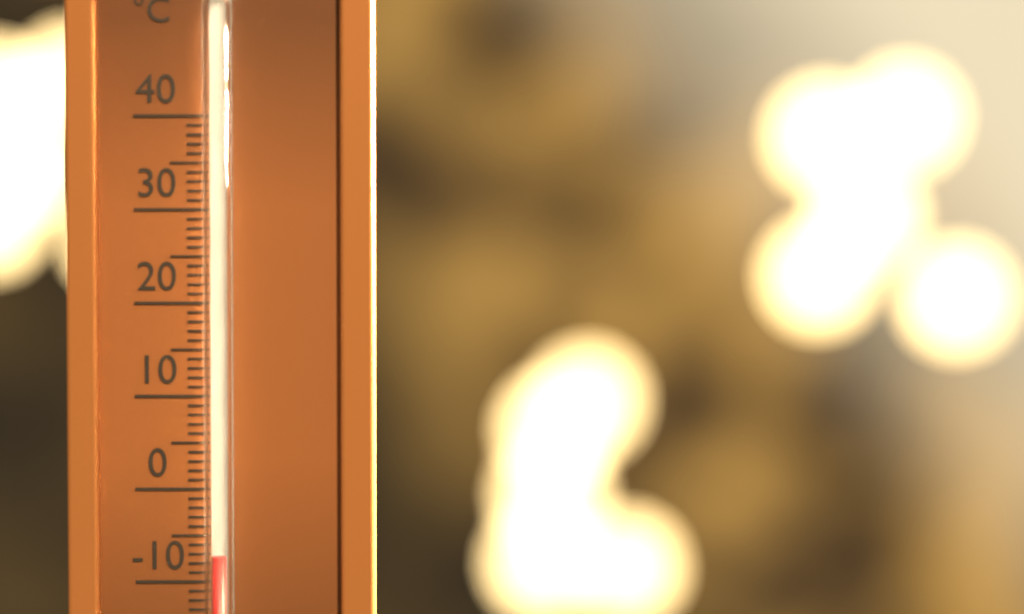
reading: -7 °C
